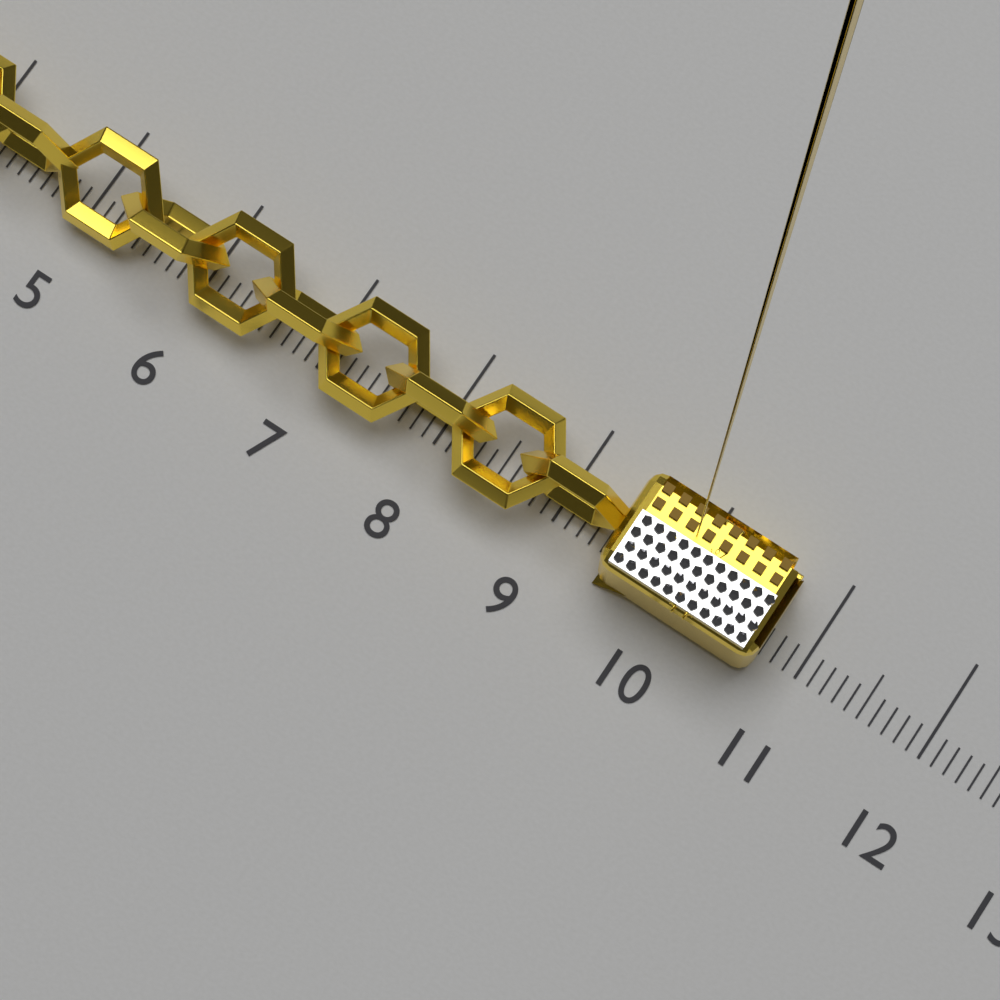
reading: 10.7 (no unit)
